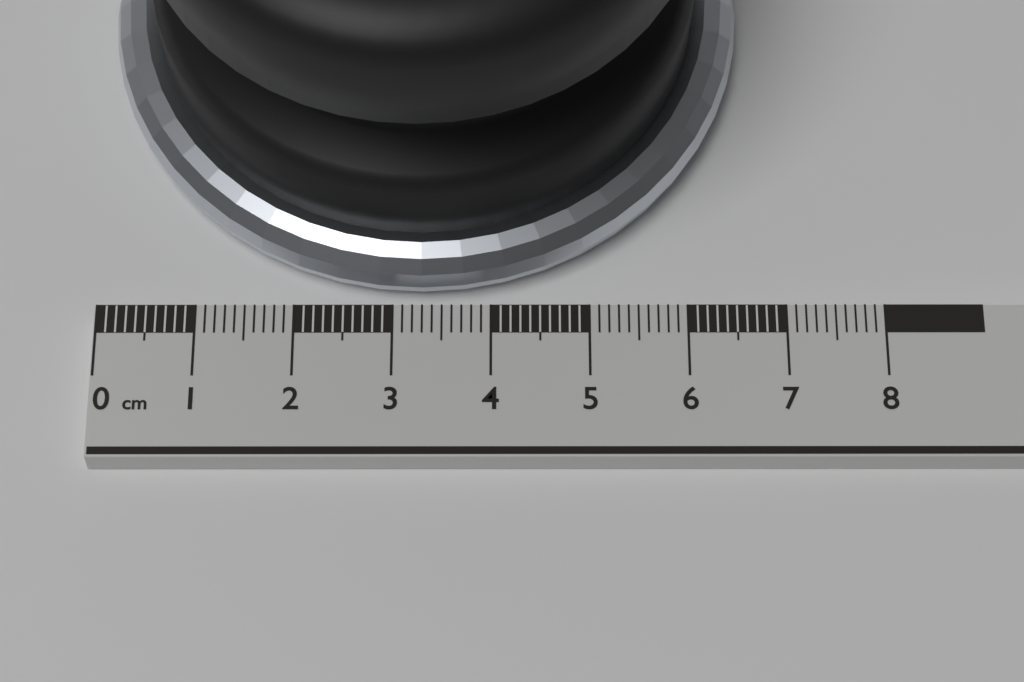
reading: 6.6 cm
